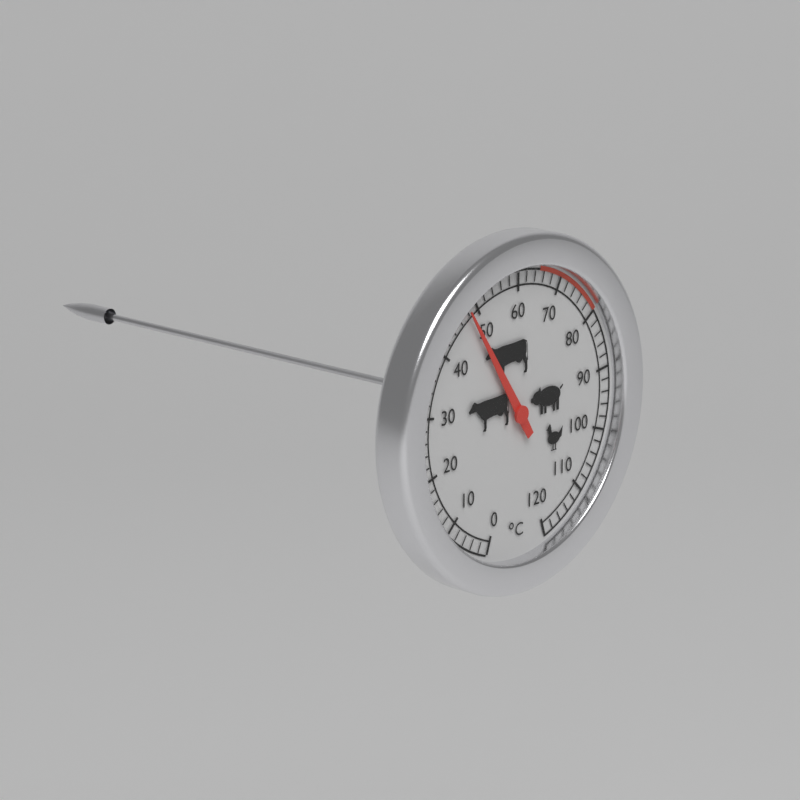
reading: 48 °C
